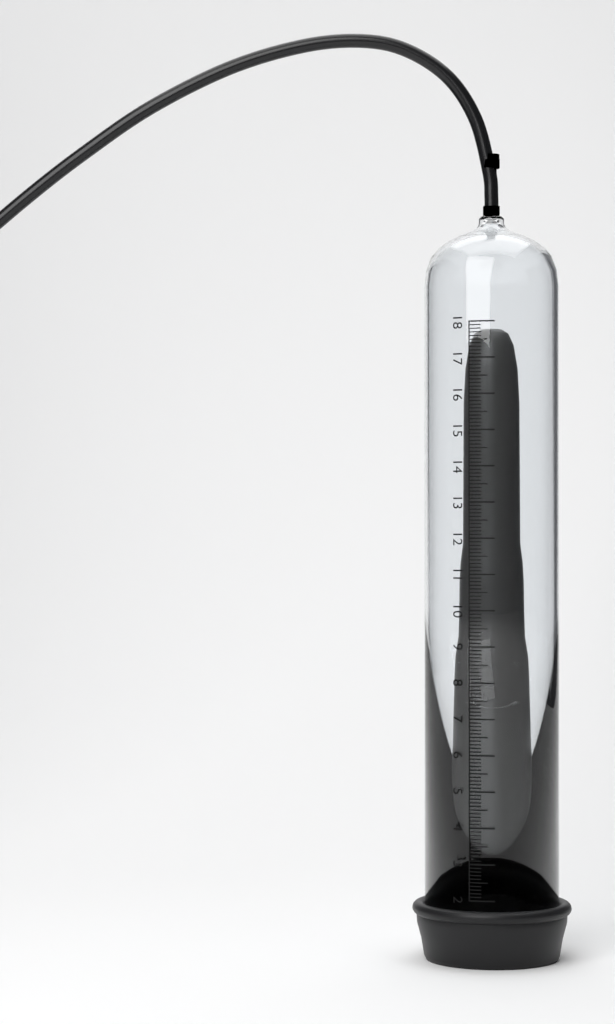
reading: 17.9 (no unit)
